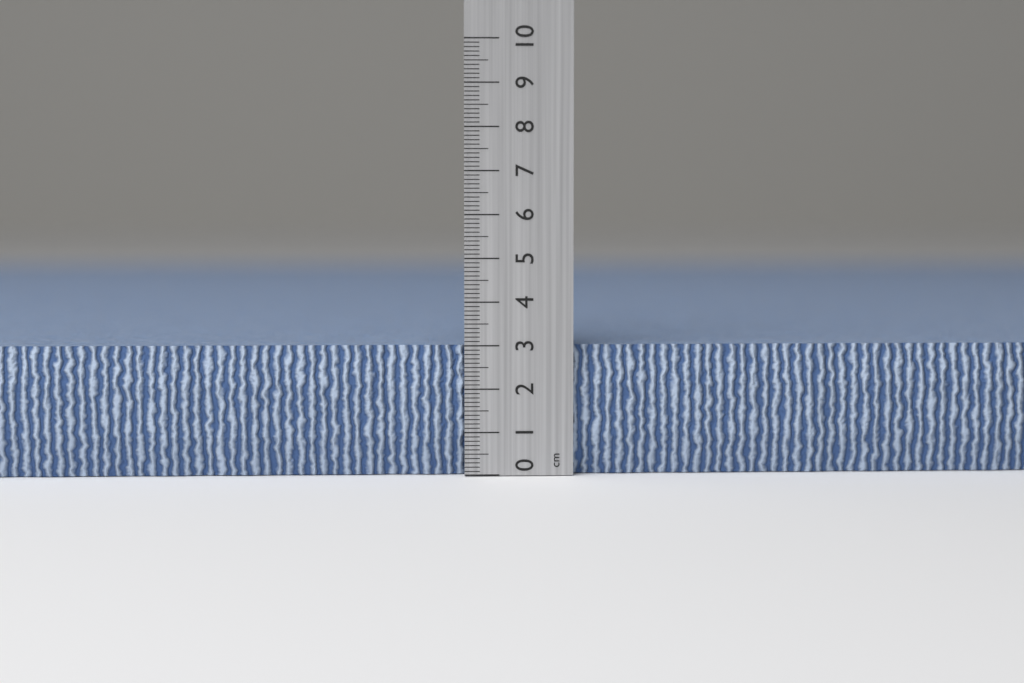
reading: 3.0 cm
